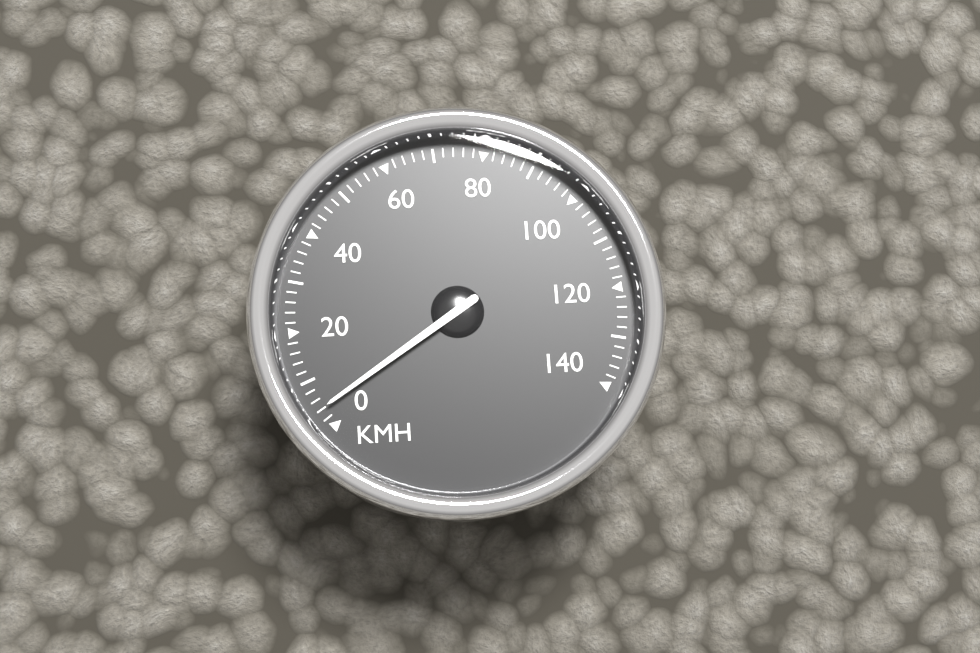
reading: 4 km/h
